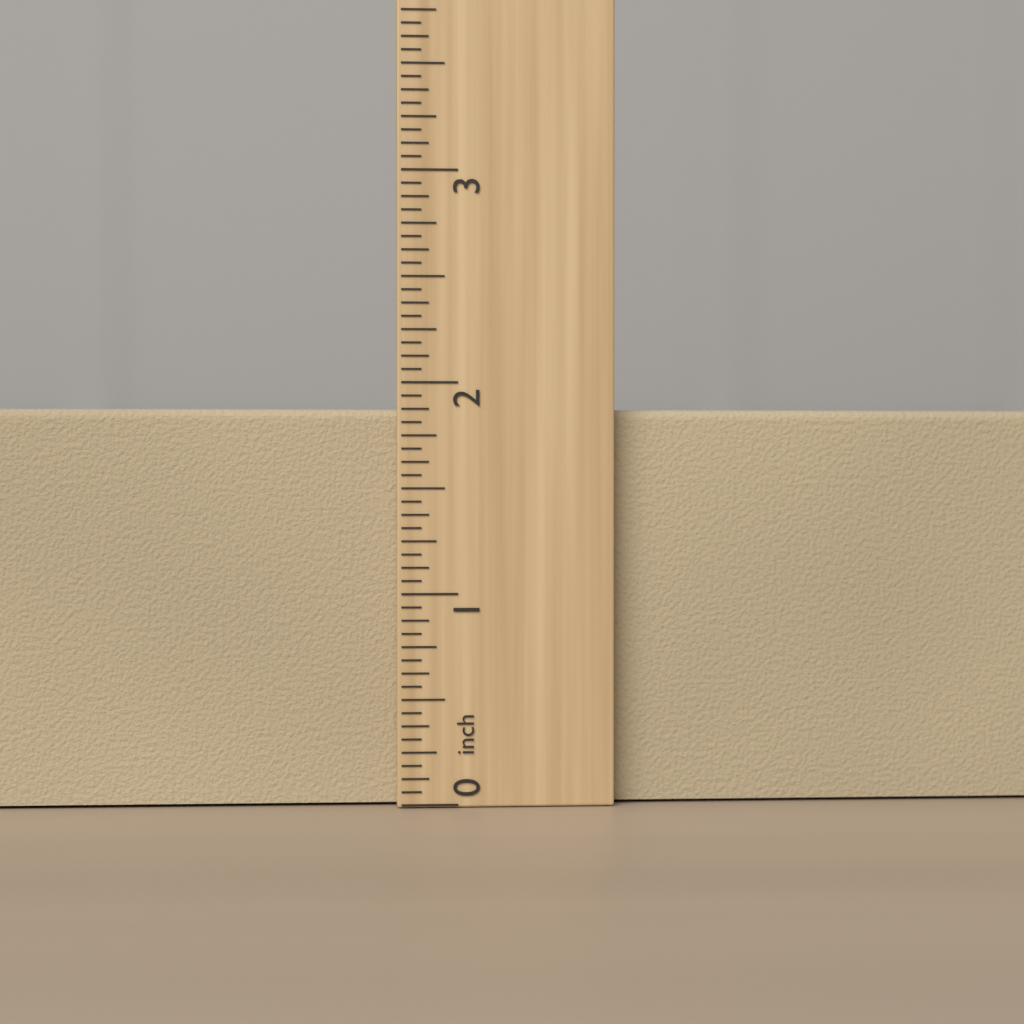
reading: 1.8750 inch
